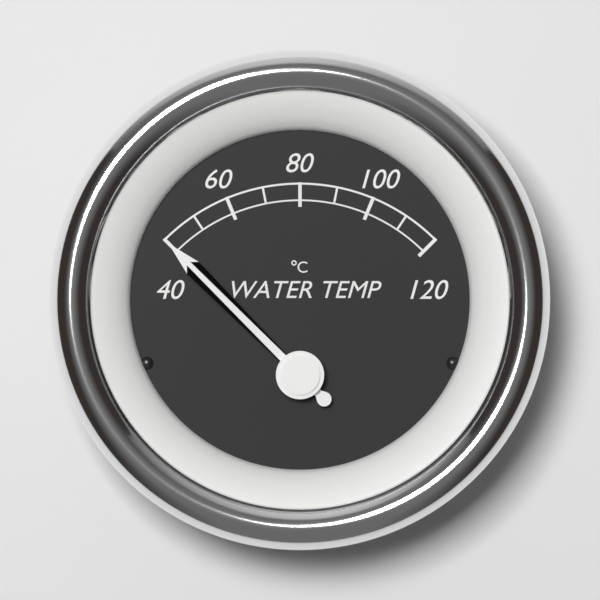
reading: 40 °C
